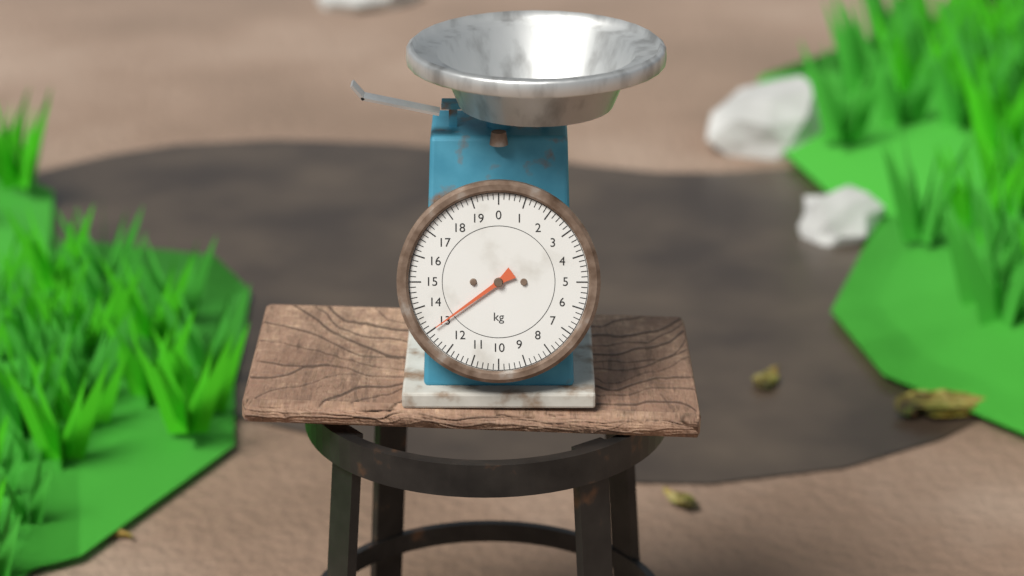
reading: 13.0 kg
